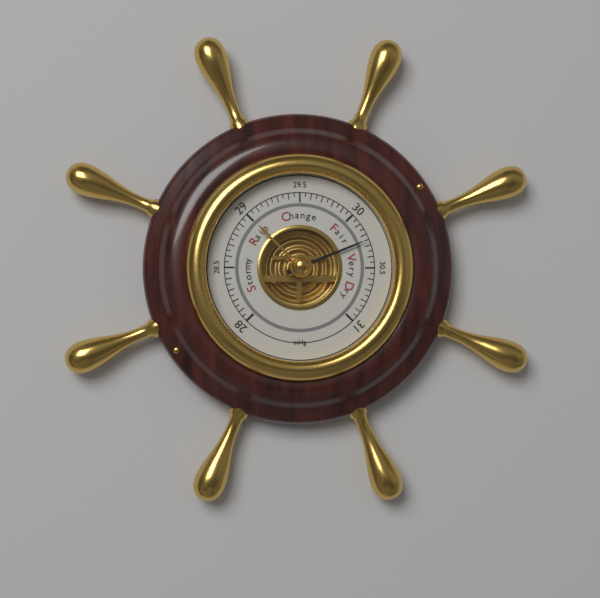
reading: 30.25 inHg
